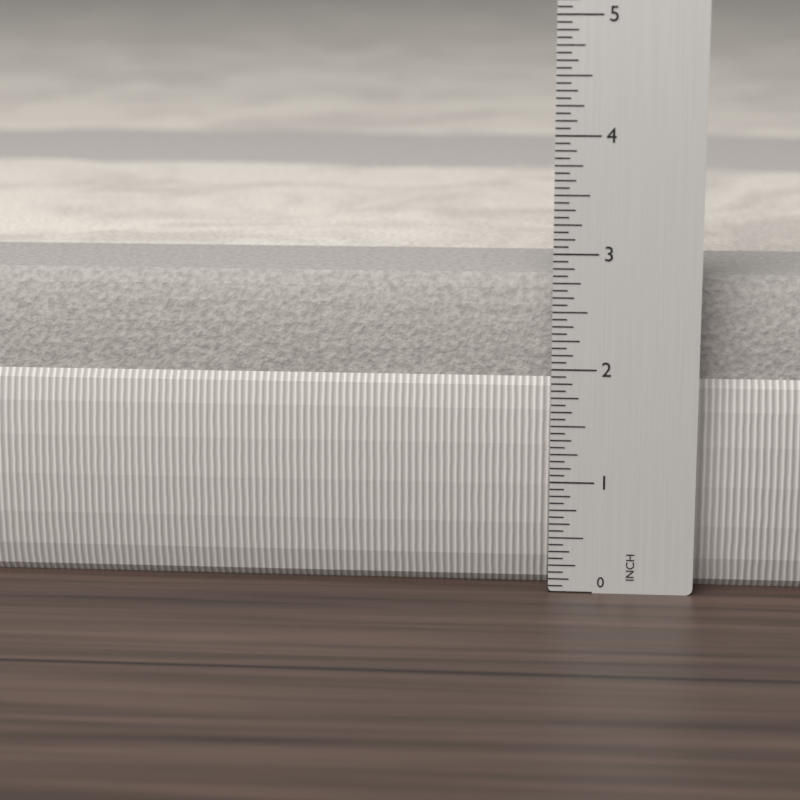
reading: 2.7500 in
